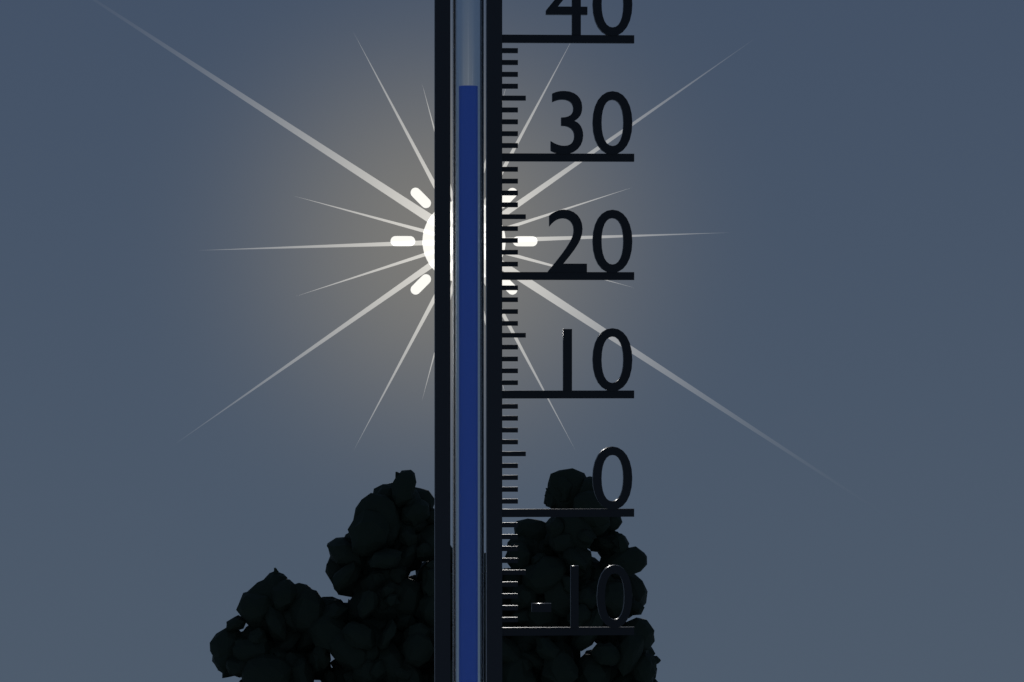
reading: 36 (no unit)
